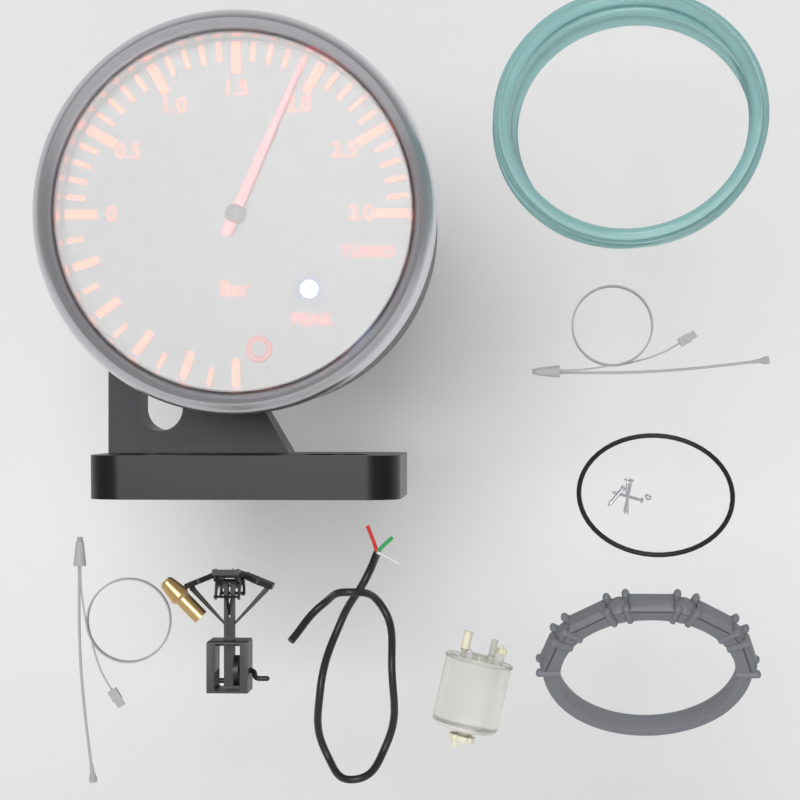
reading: 1.9 bar
